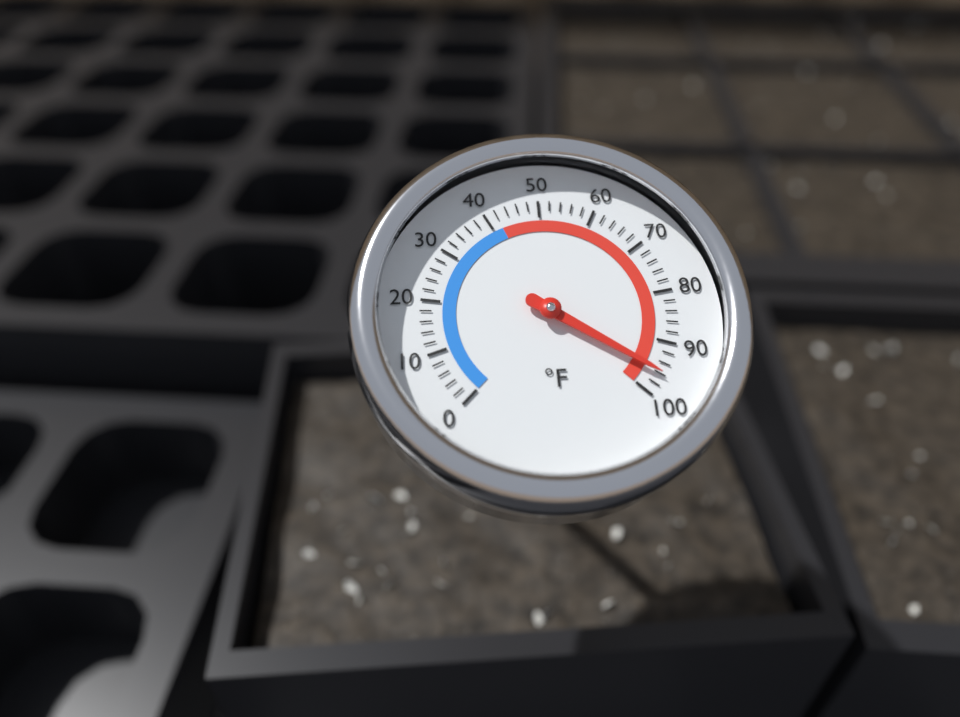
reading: 96 °F
